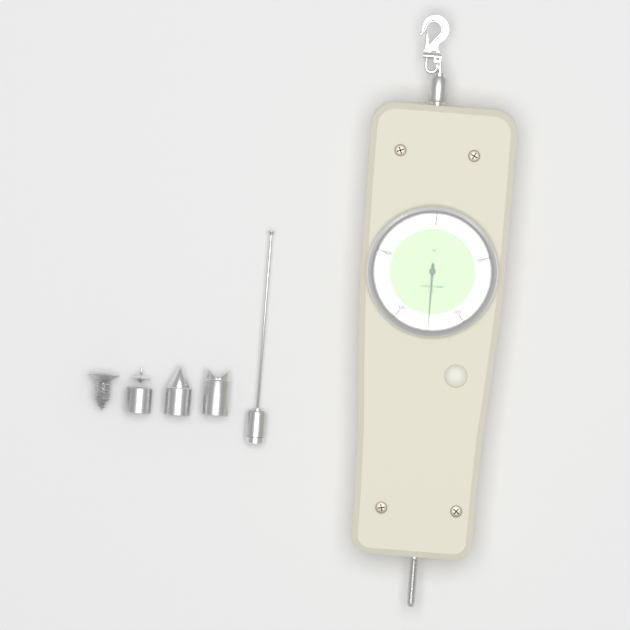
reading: 250 N
